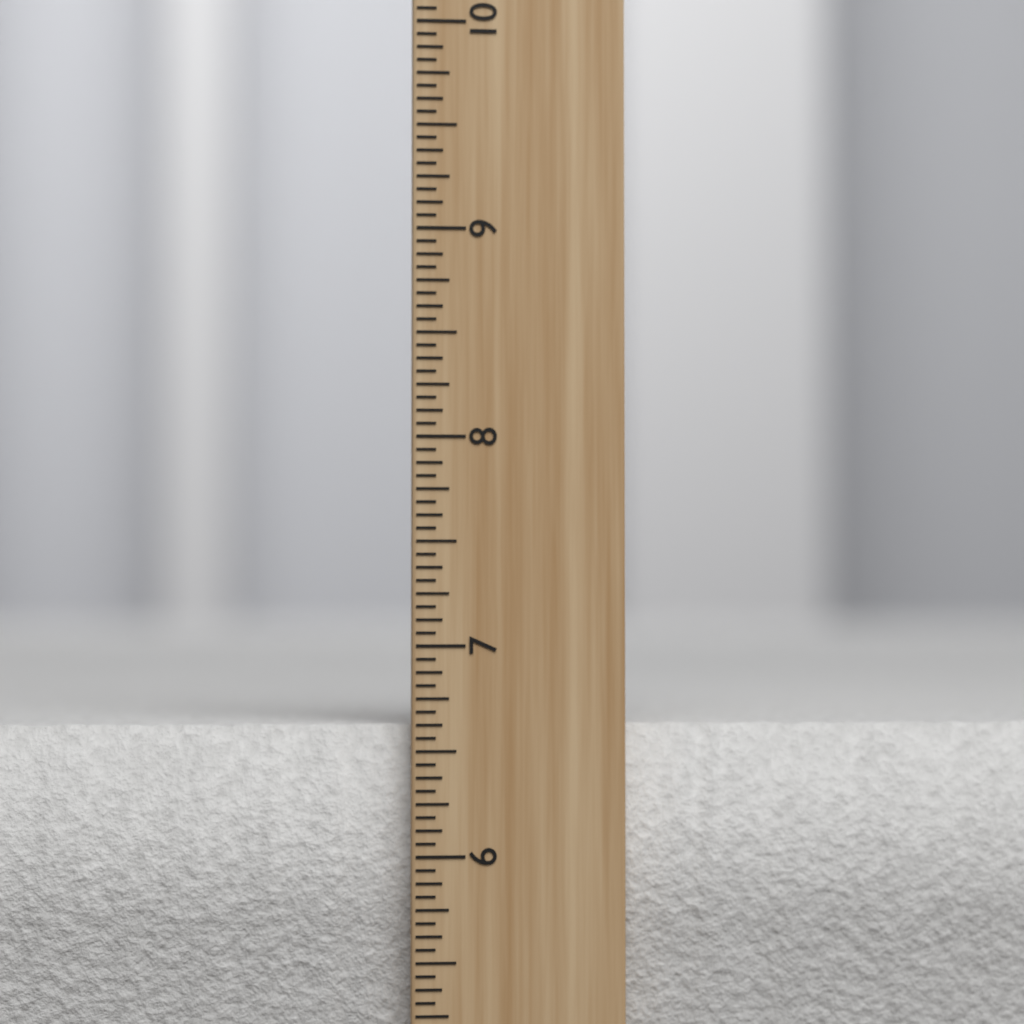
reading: 6.6250 inch
